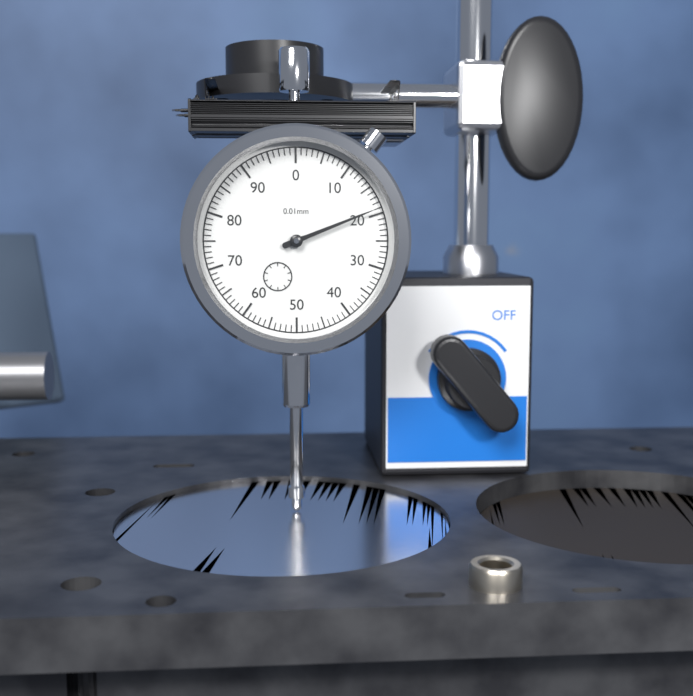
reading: 19 0.01mm
